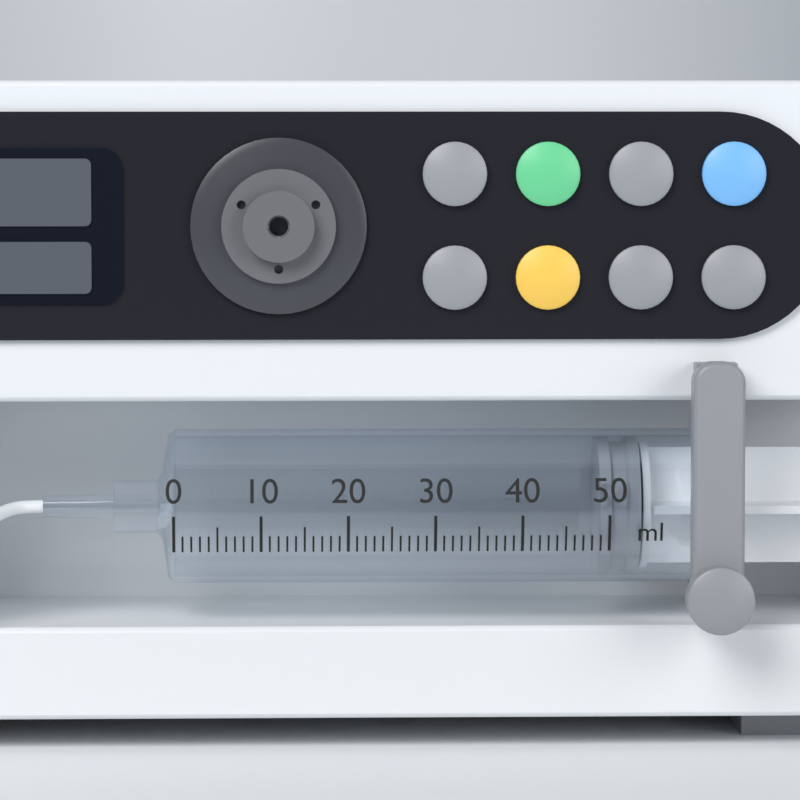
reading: 49 ml
